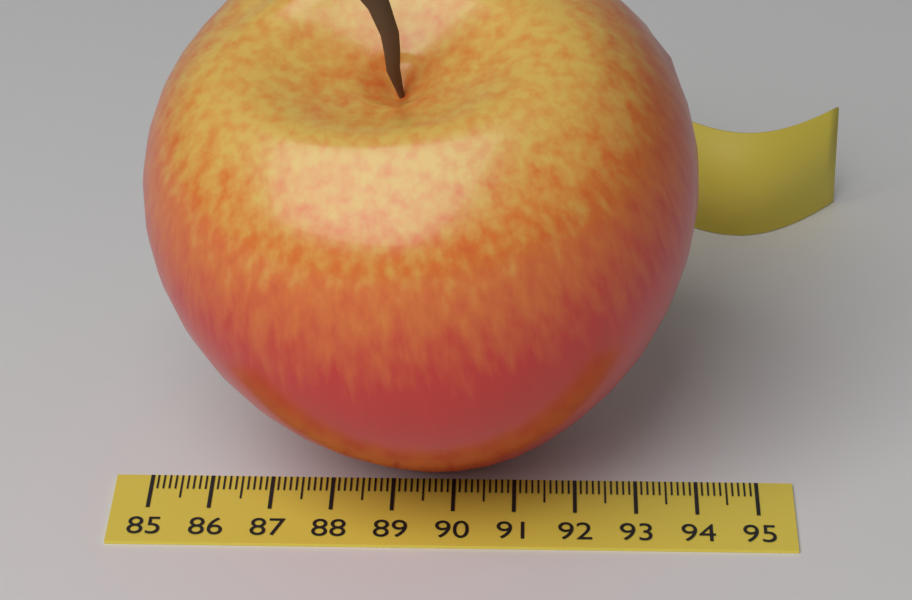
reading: 93.9 (no unit)
